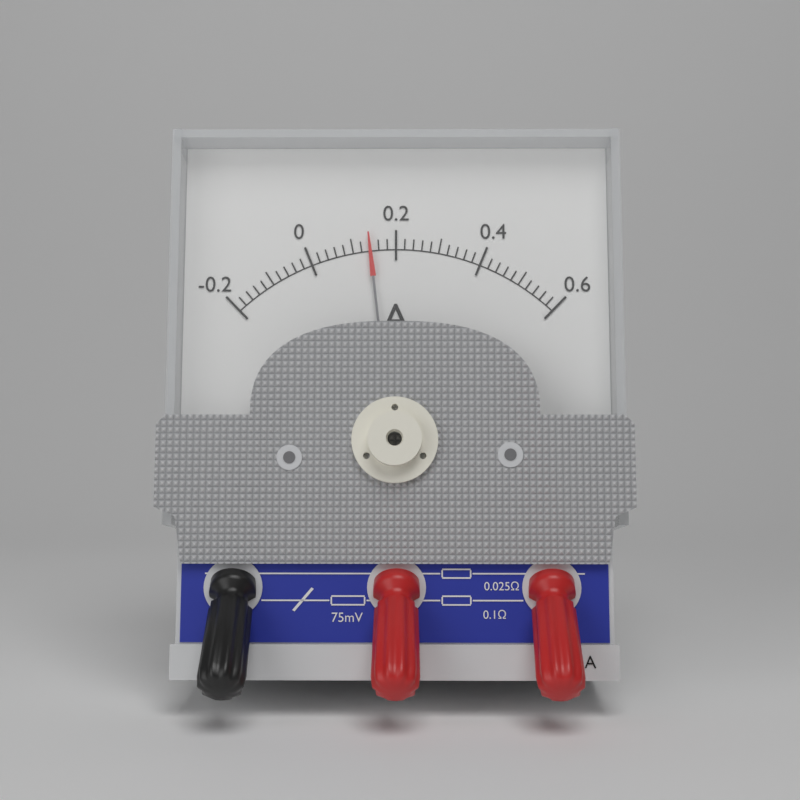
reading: 0.14 A
